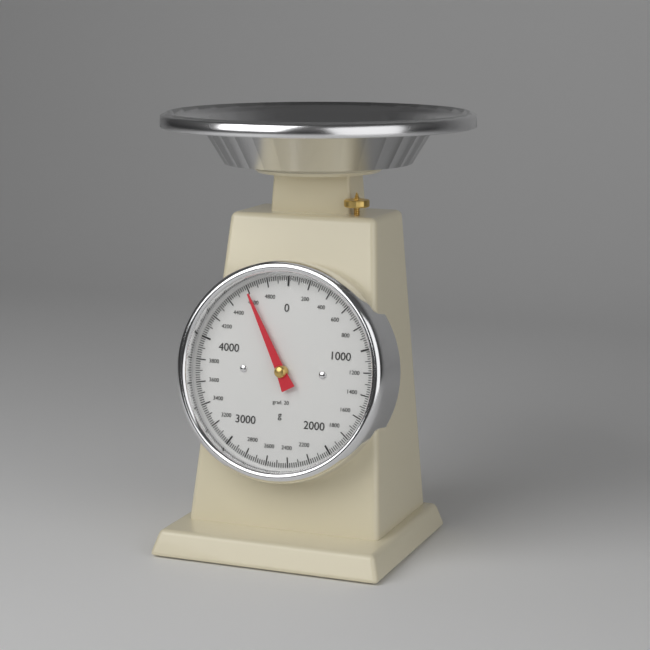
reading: 4600 g
